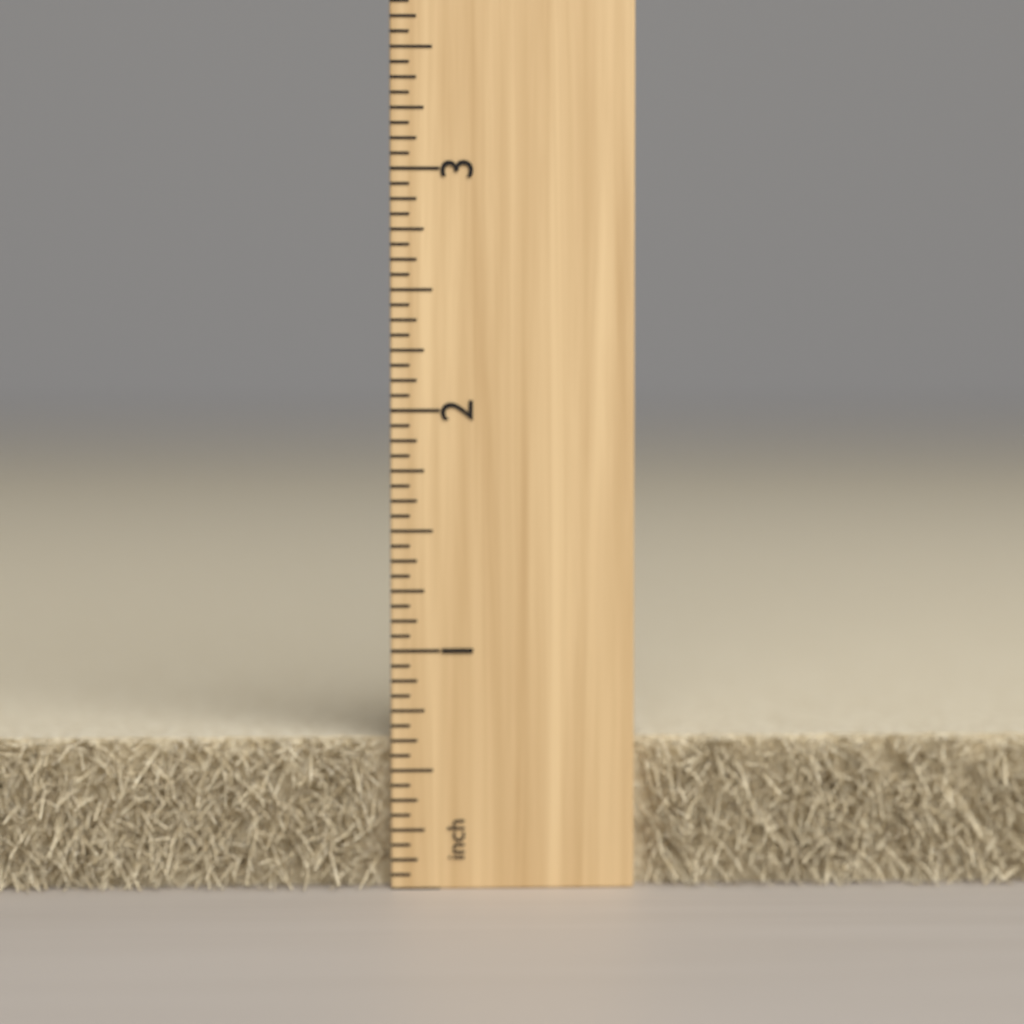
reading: 0.6250 inch
